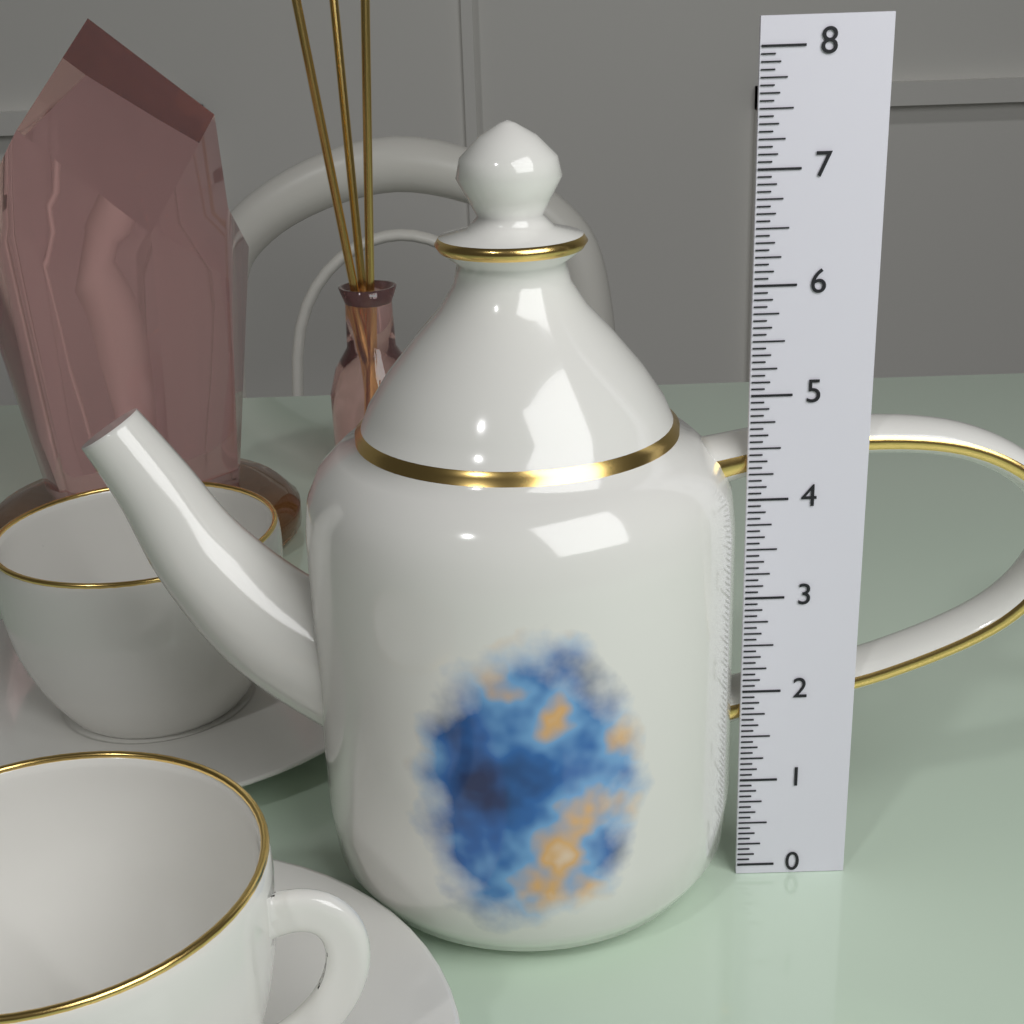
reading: 7.4375 (no unit)
